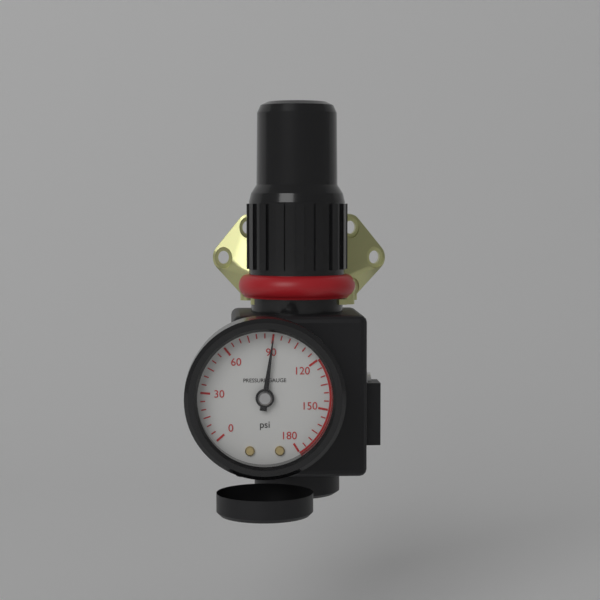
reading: 90 psi
